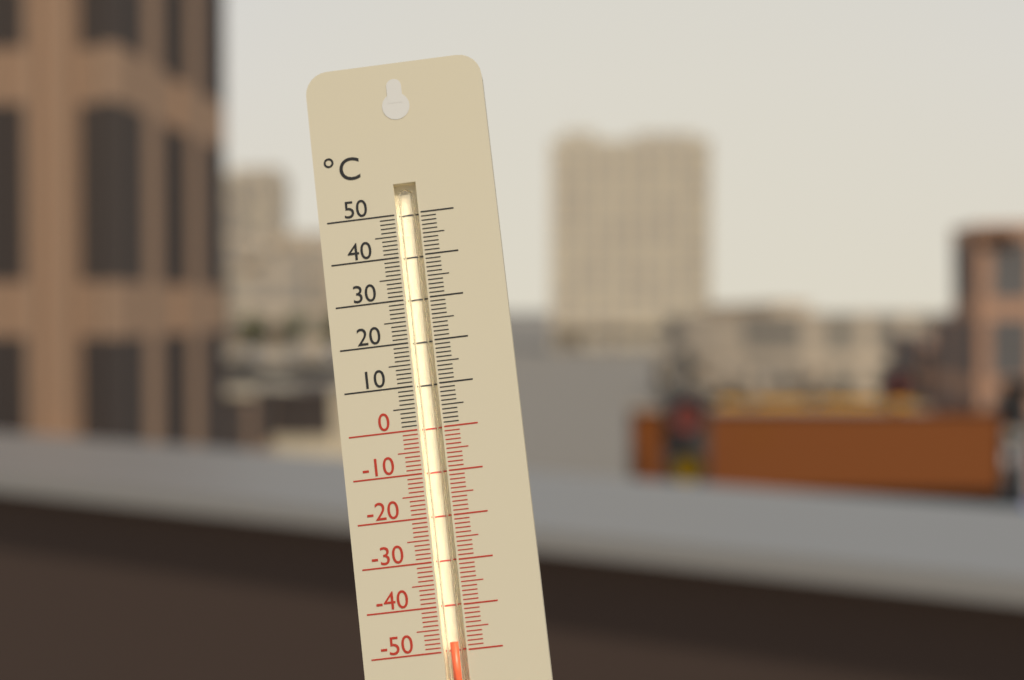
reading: -48 °C
